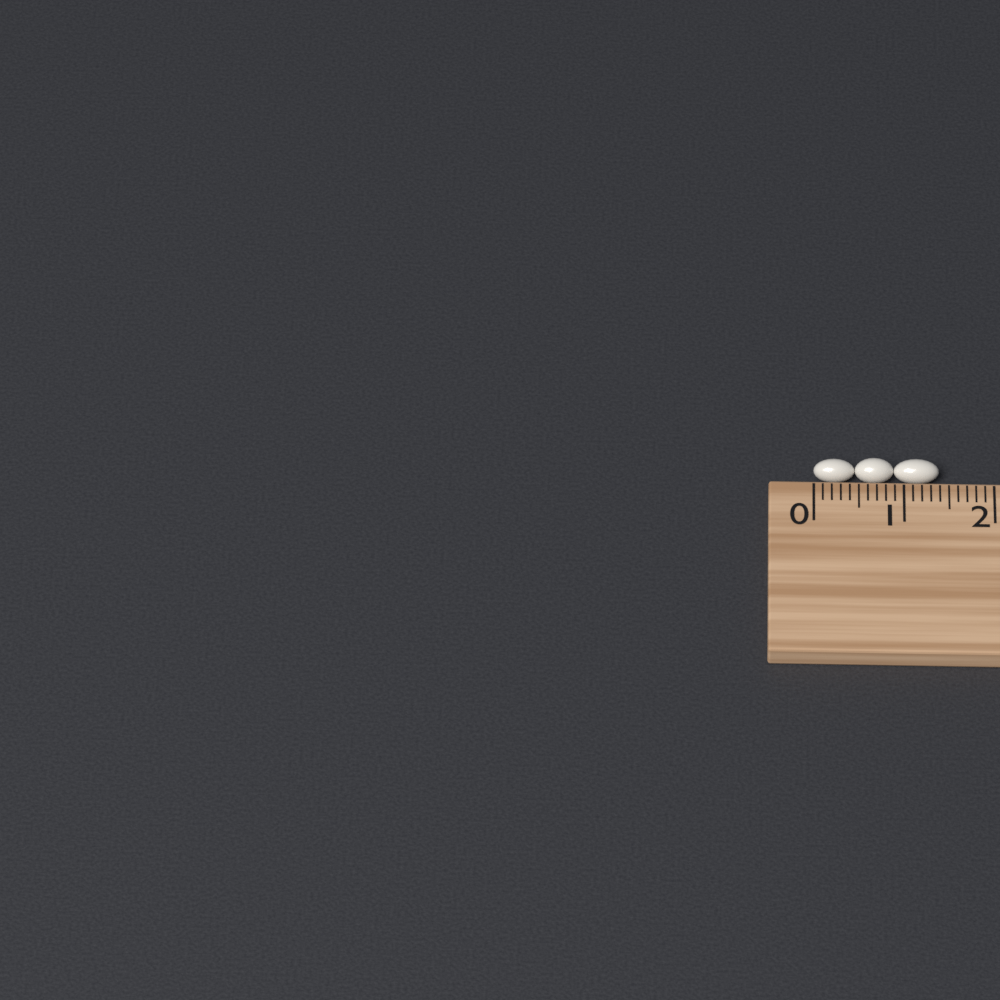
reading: 1.4 cm
